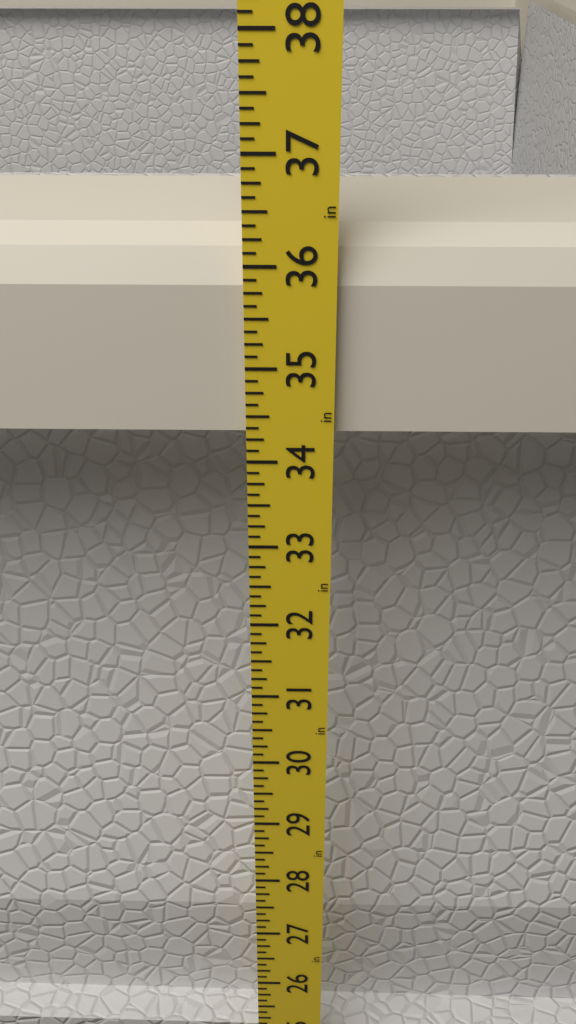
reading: 36.250 in
